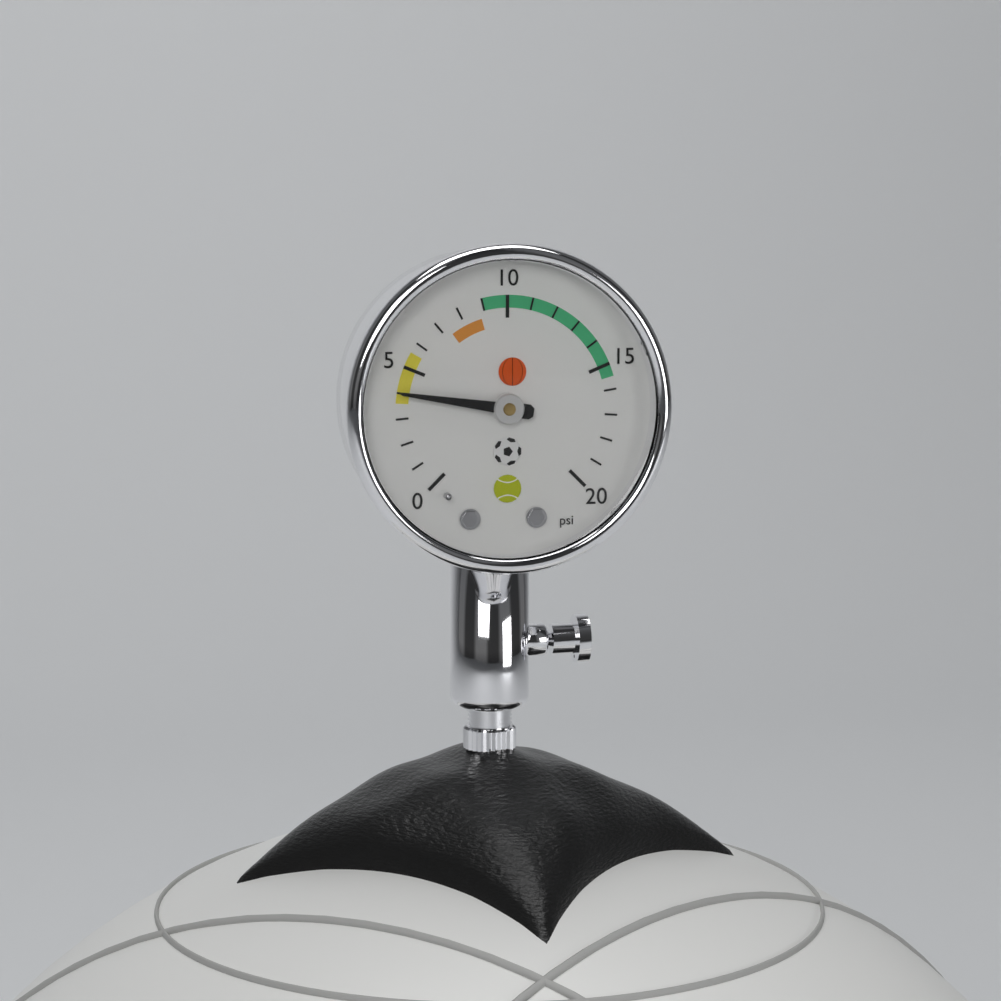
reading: 4 psi
